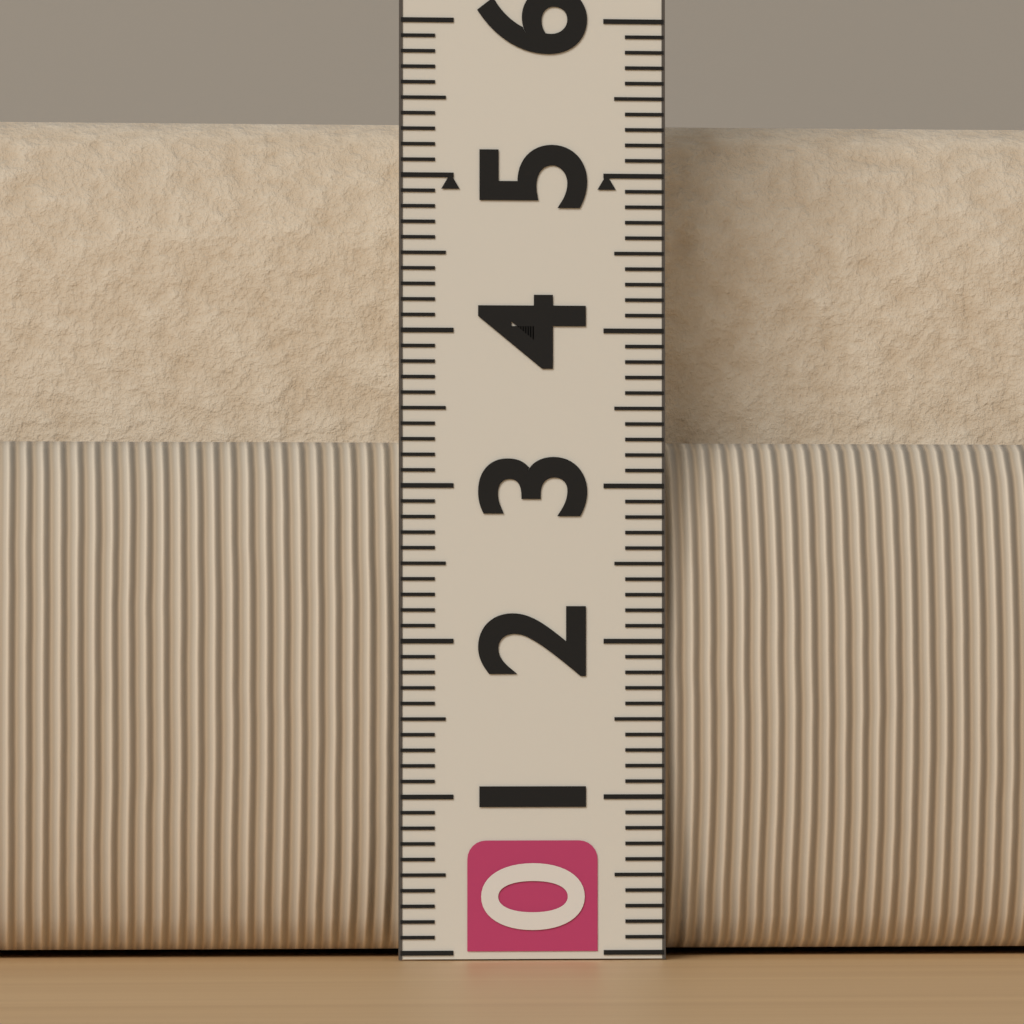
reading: 5.5 (no unit)
